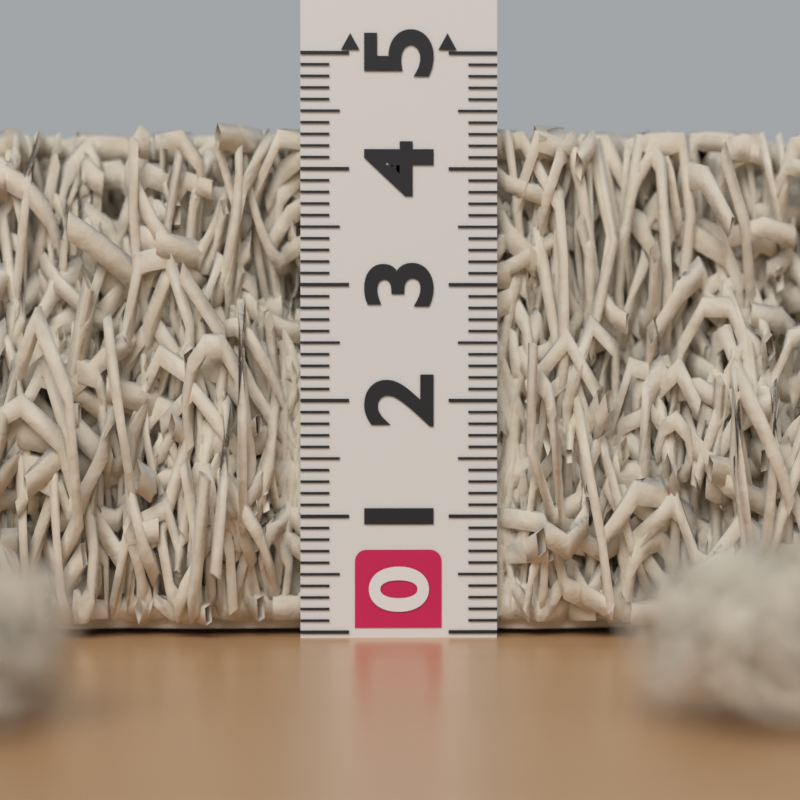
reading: 4.4 (no unit)
